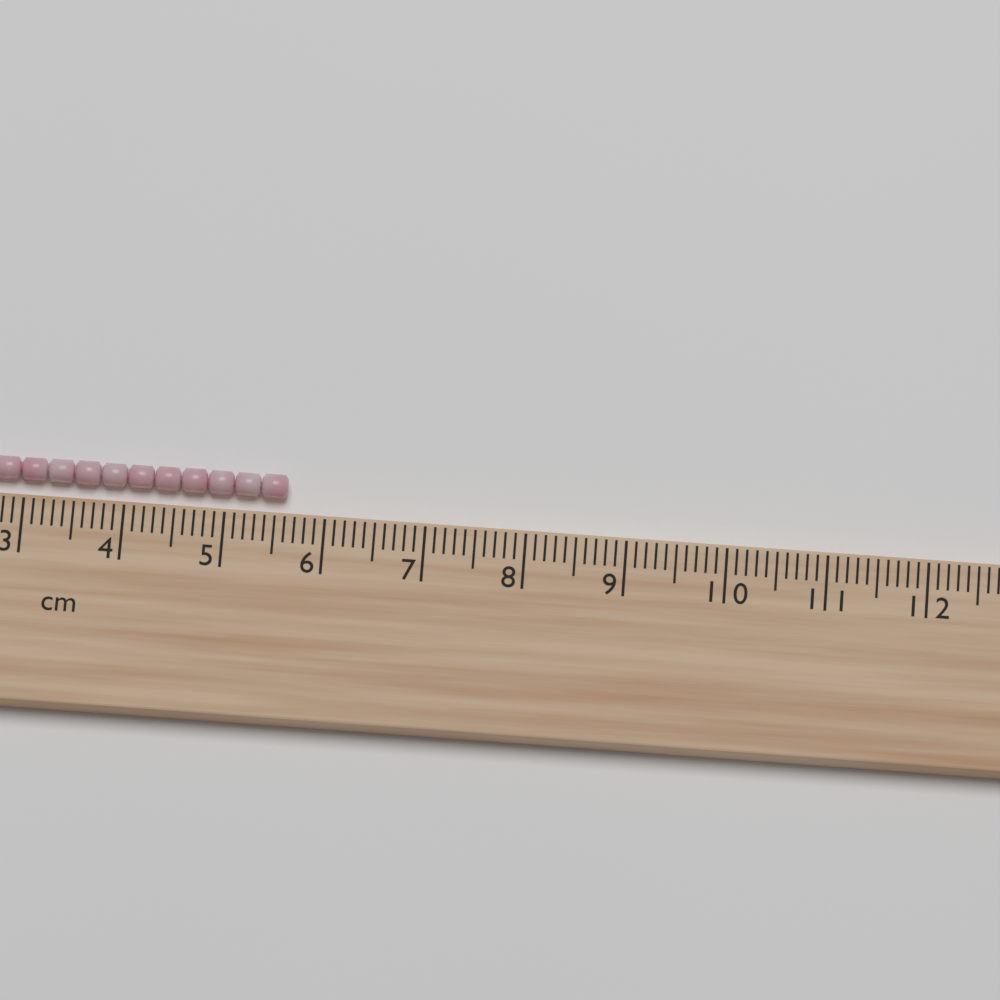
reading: 5.6 cm
